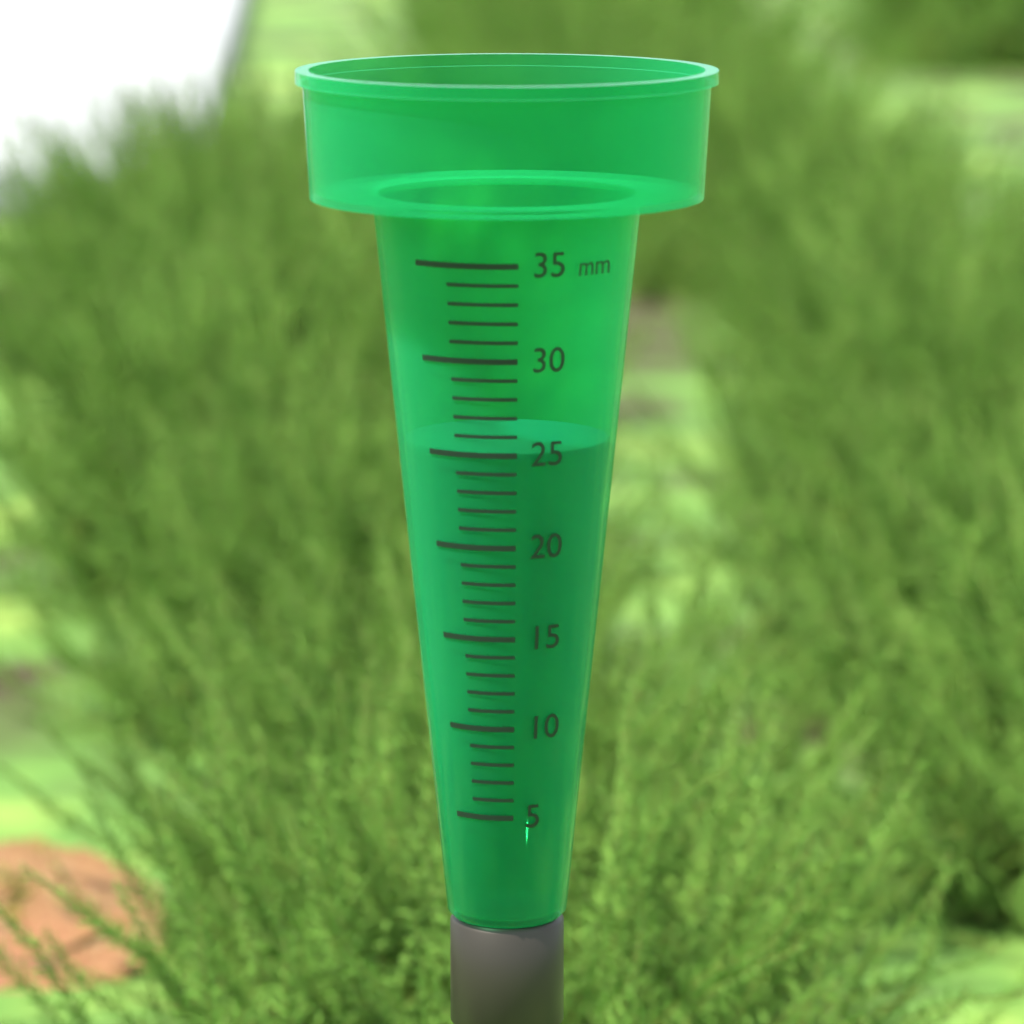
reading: 25 mm
